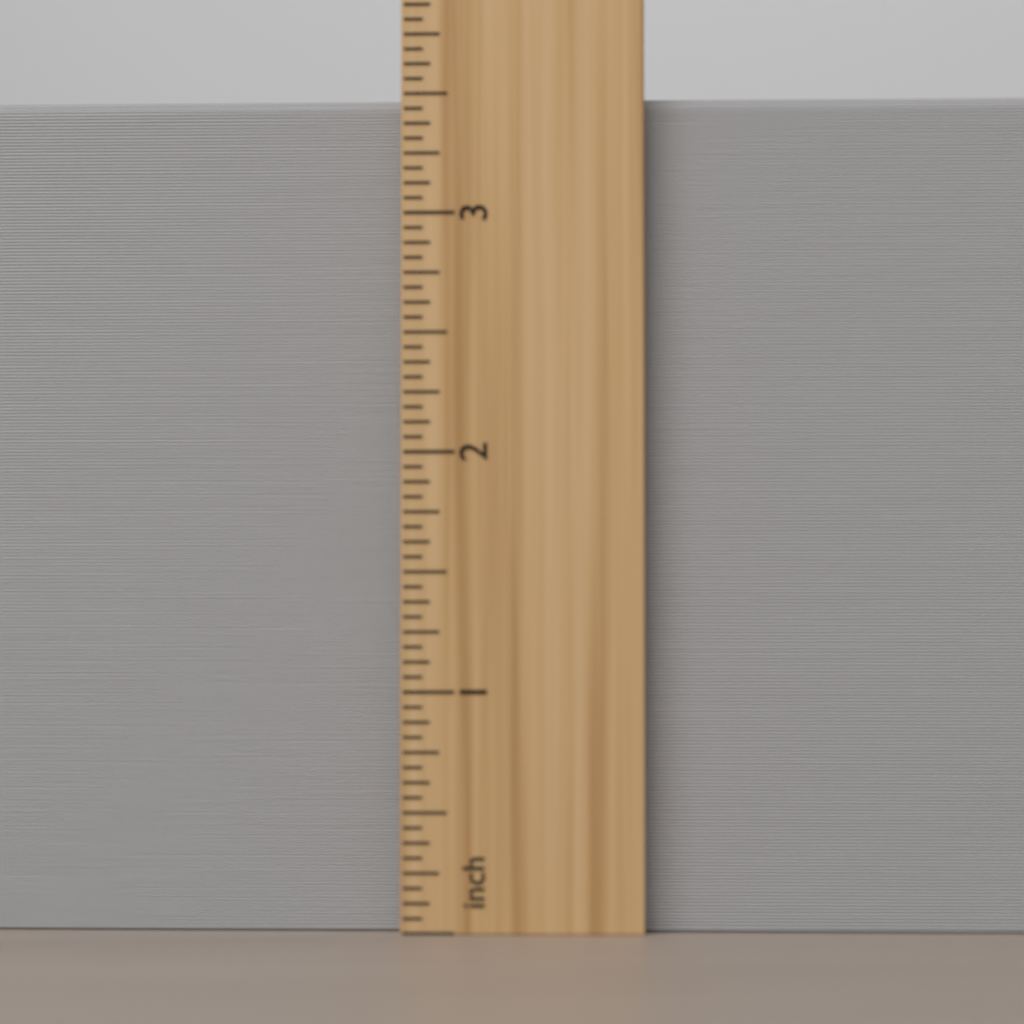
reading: 3.5000 inch
